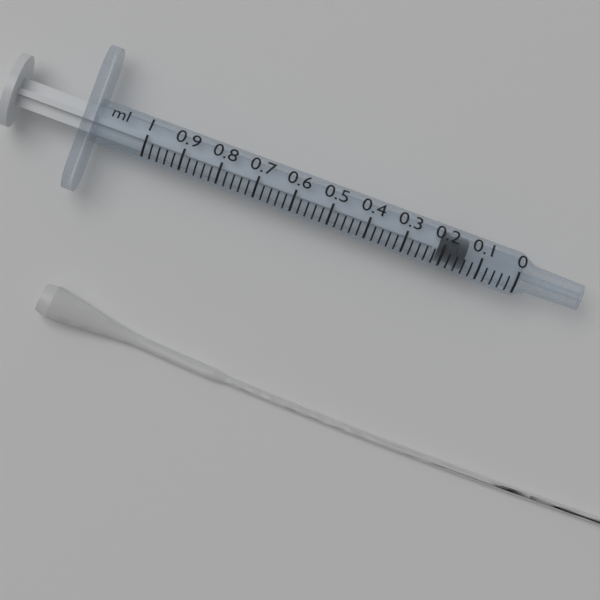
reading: 0.14 ml
